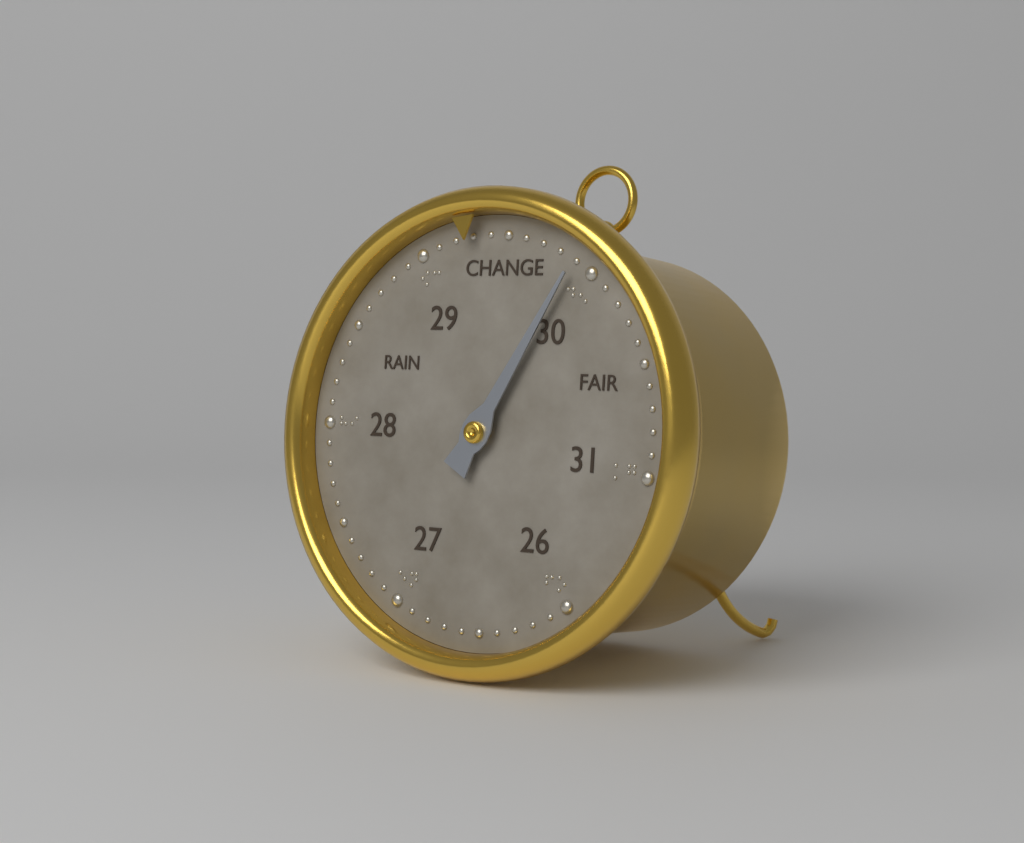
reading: 29.9 (no unit)
